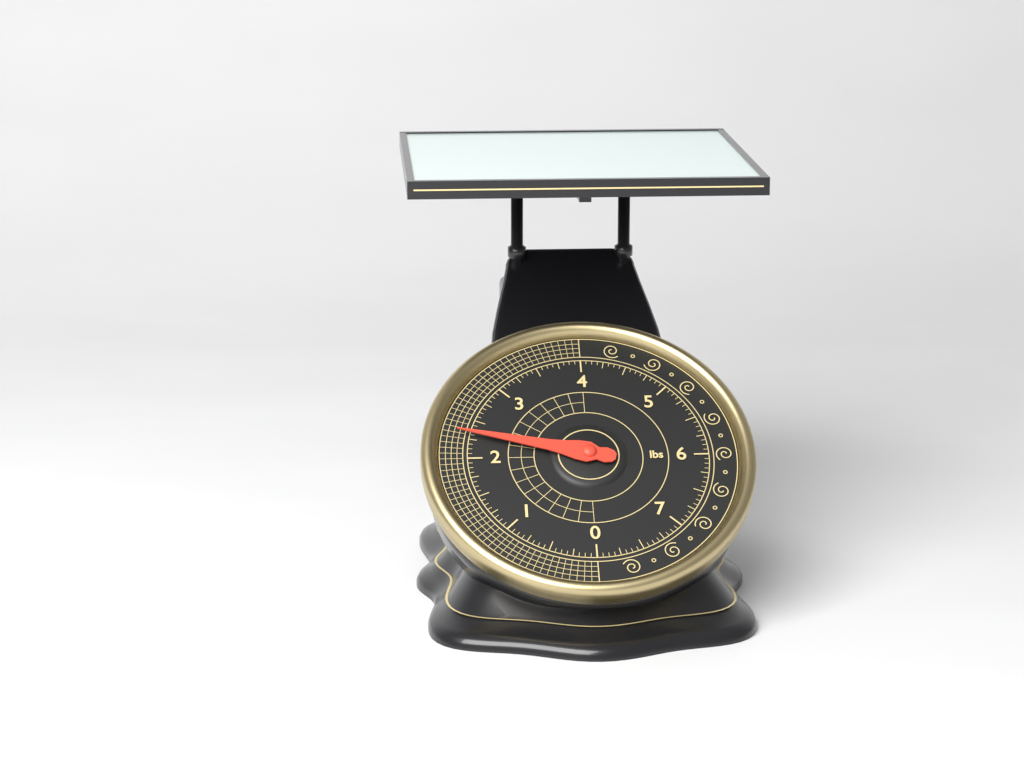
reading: 2.3125 lbs
